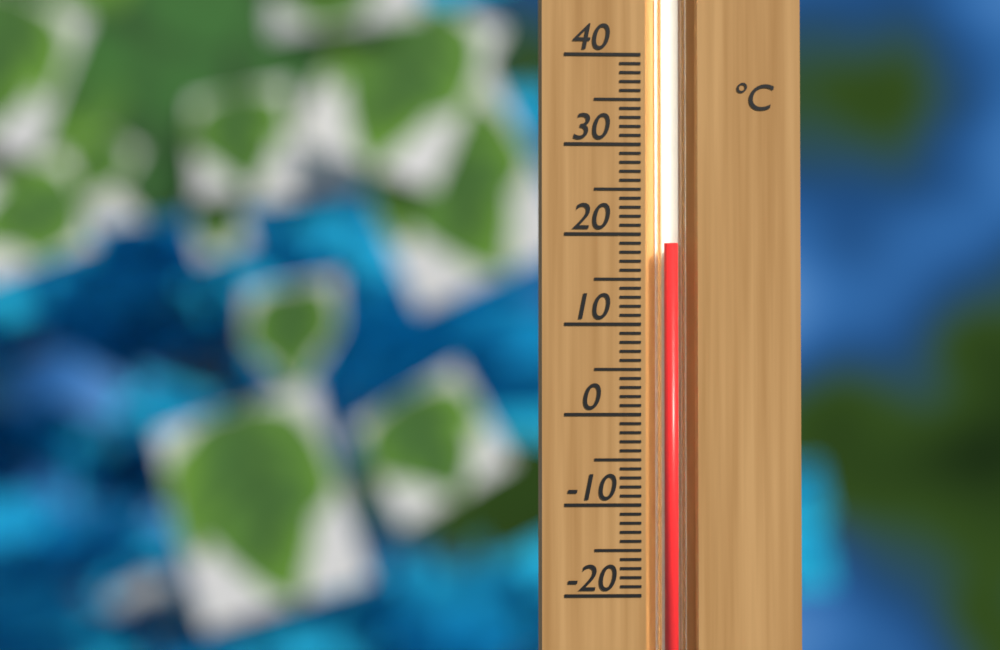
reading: 19 °C
